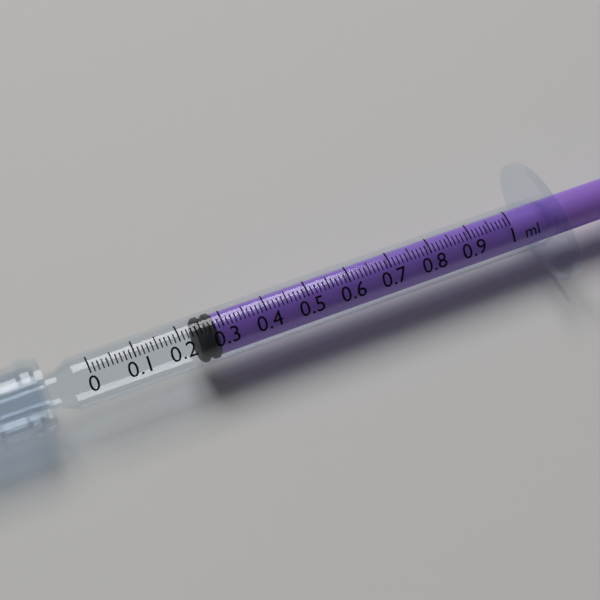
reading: 0.24 ml
